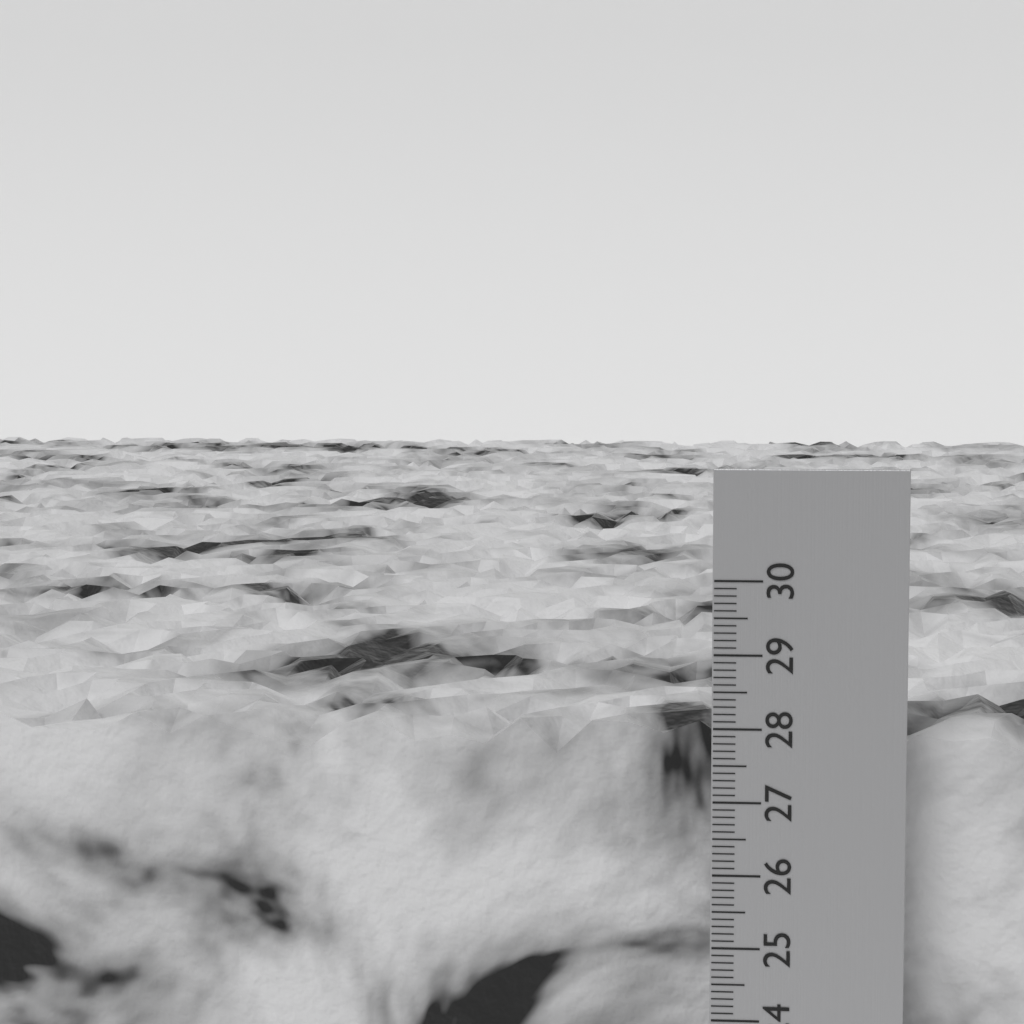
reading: 27.9 cm
